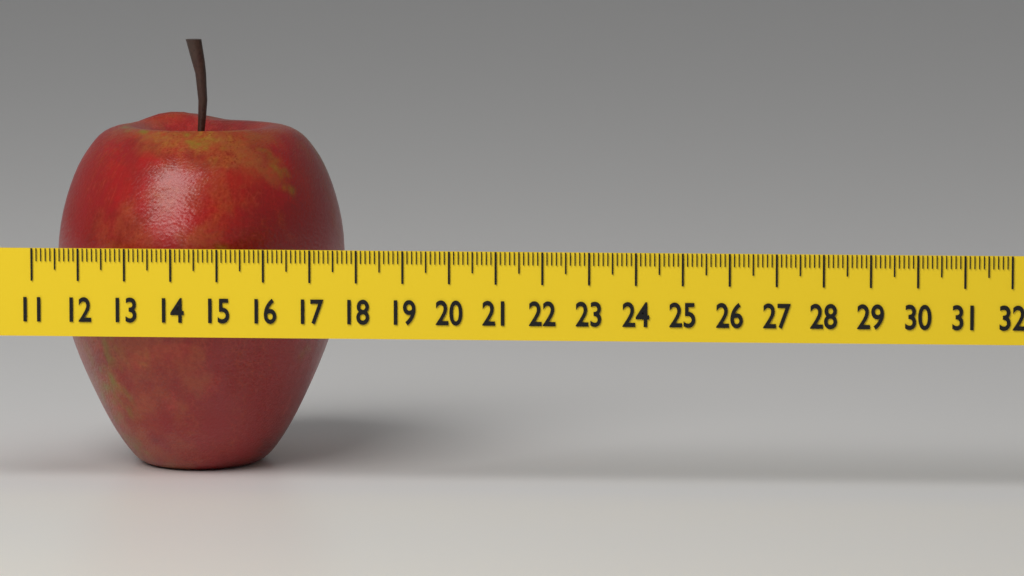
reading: 17.3 (no unit)
